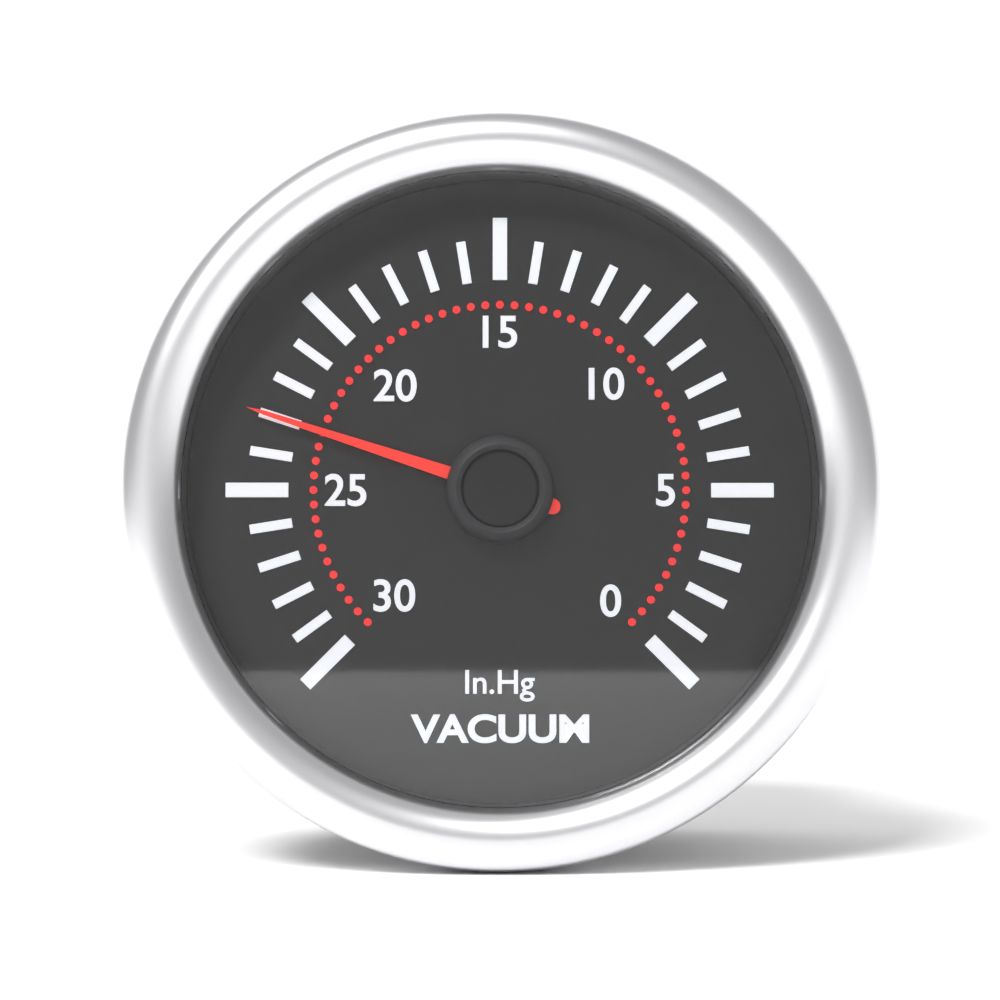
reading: 23 inHg
